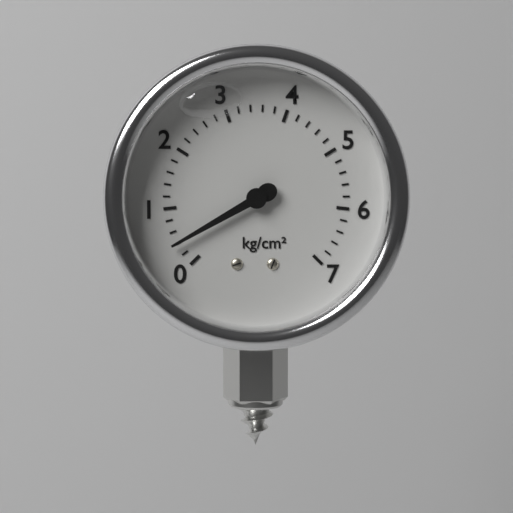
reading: 0.4 kg/cm²
